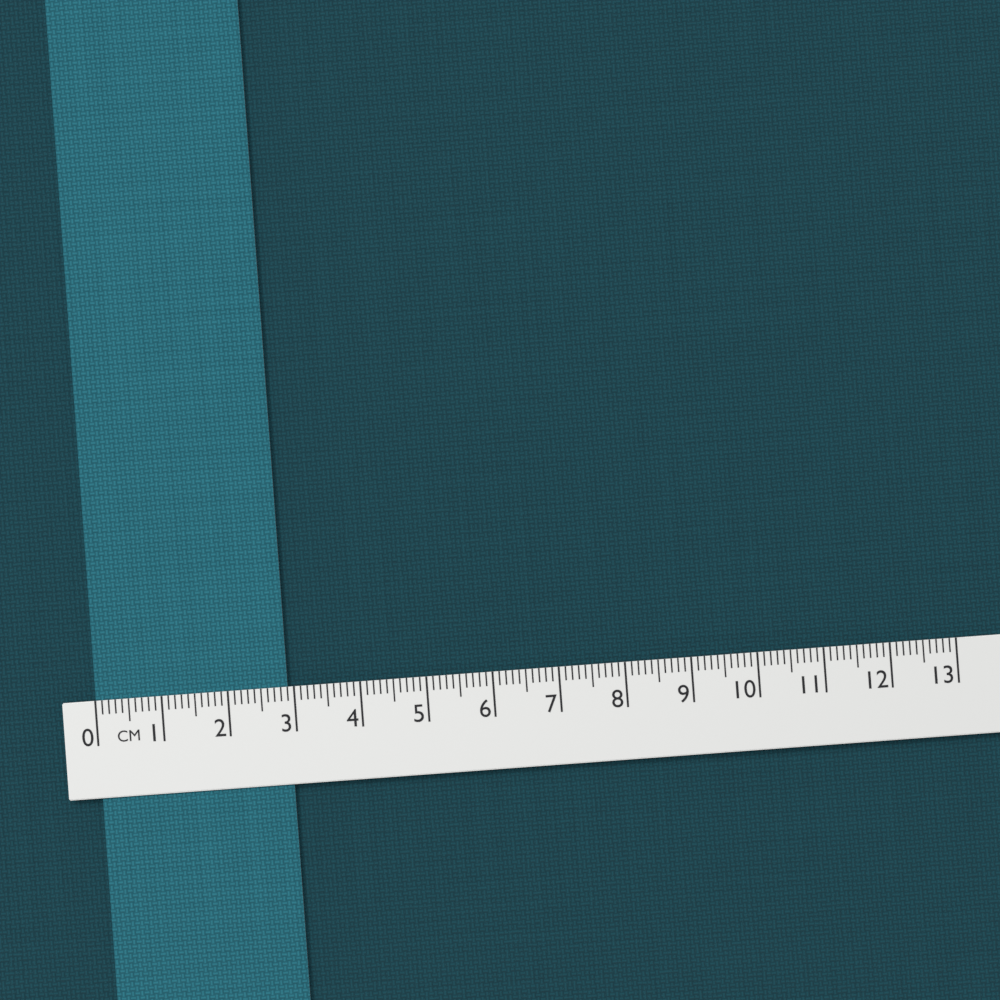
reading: 2.9 cm
